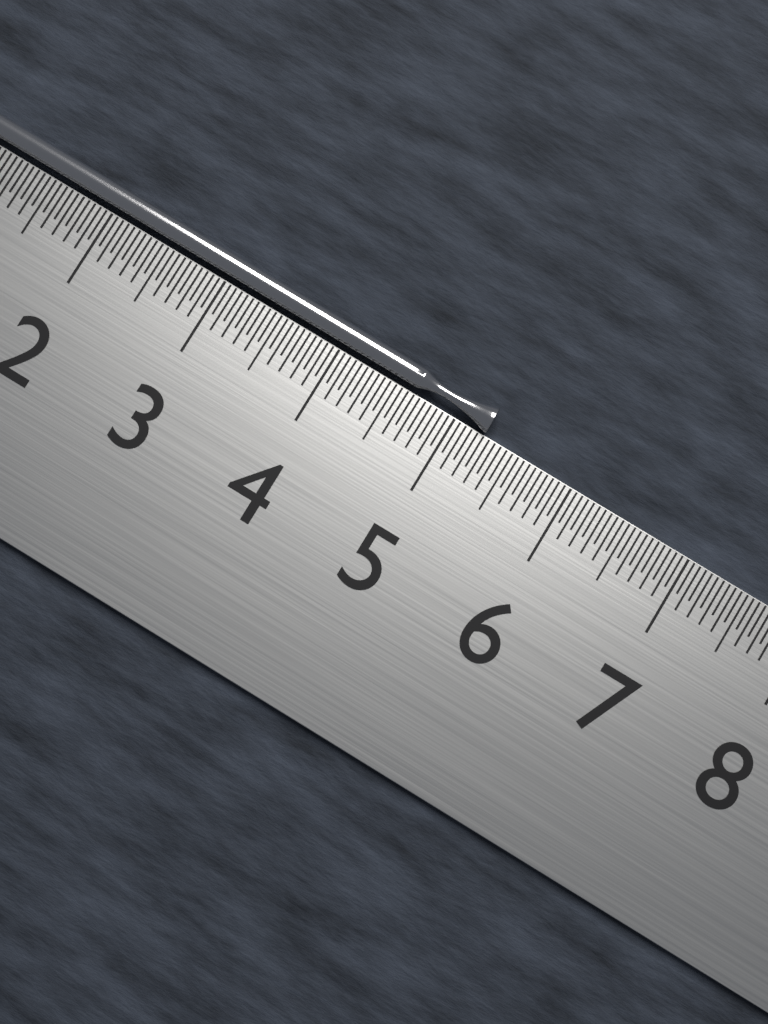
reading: 5.25 cm
